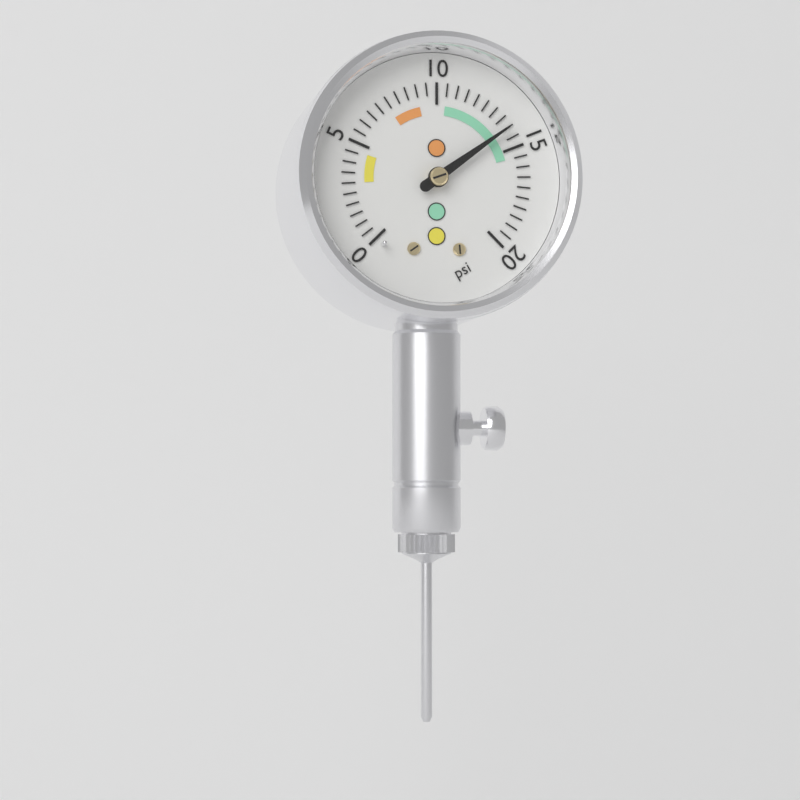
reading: 14.0 psi
